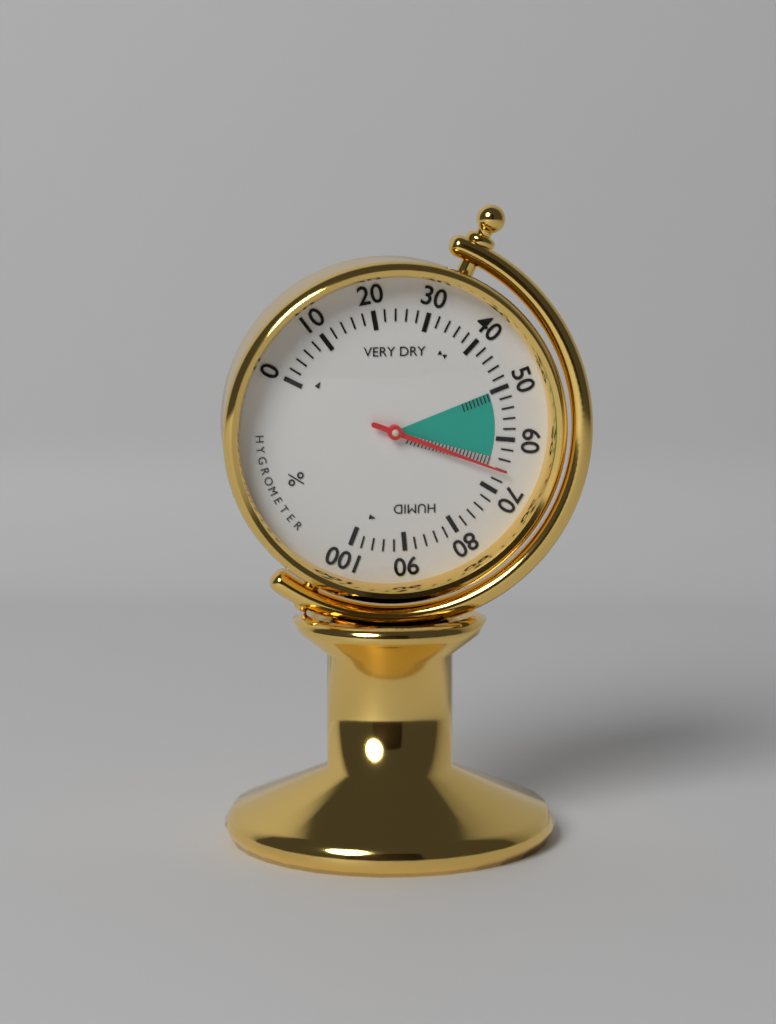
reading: 66 %
